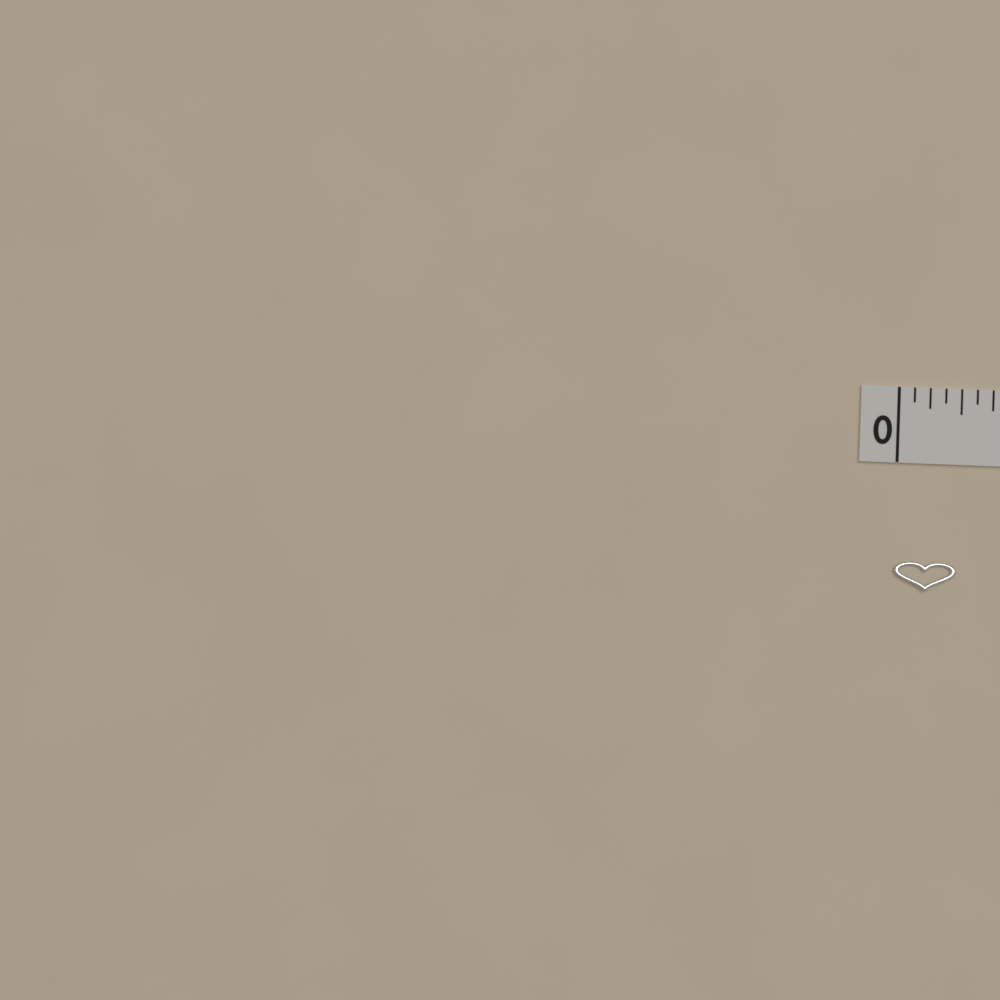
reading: 0.2500 in
